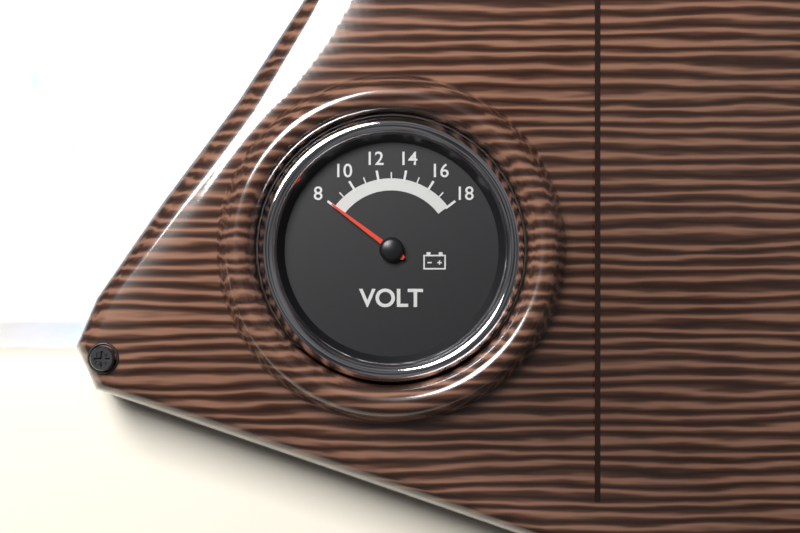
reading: 8 V
